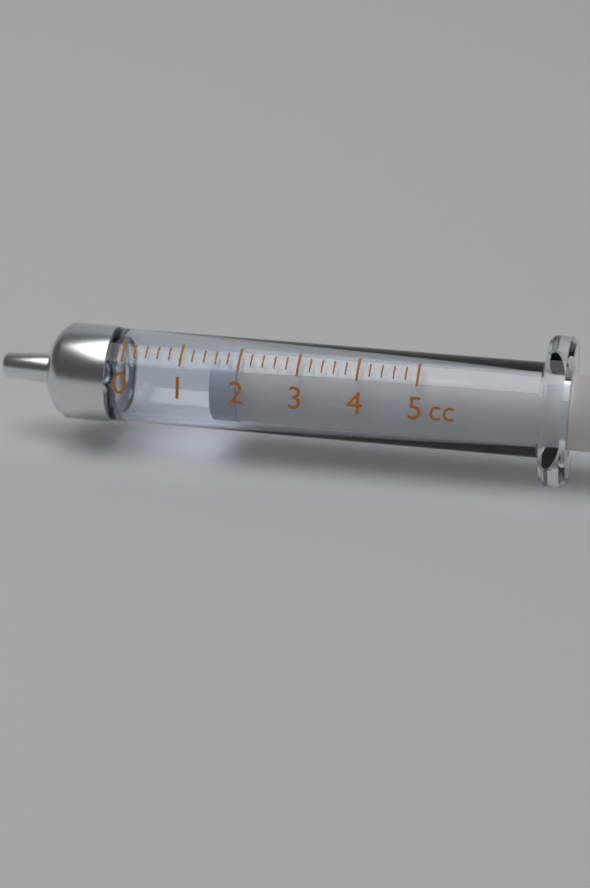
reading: 1.5 cc
